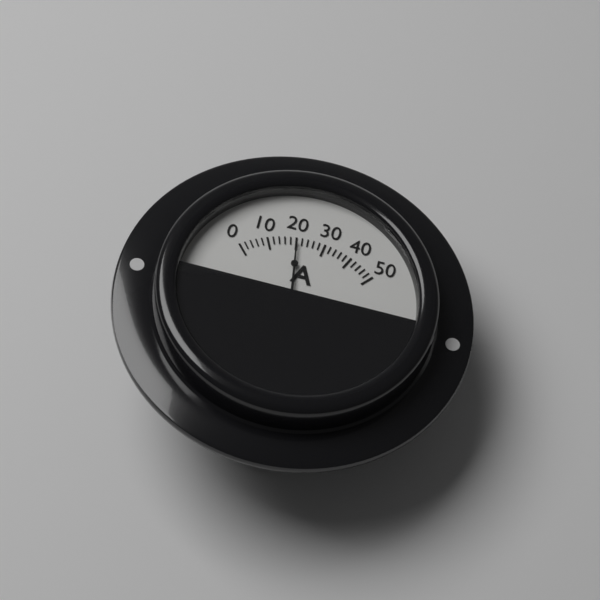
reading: 20 A
